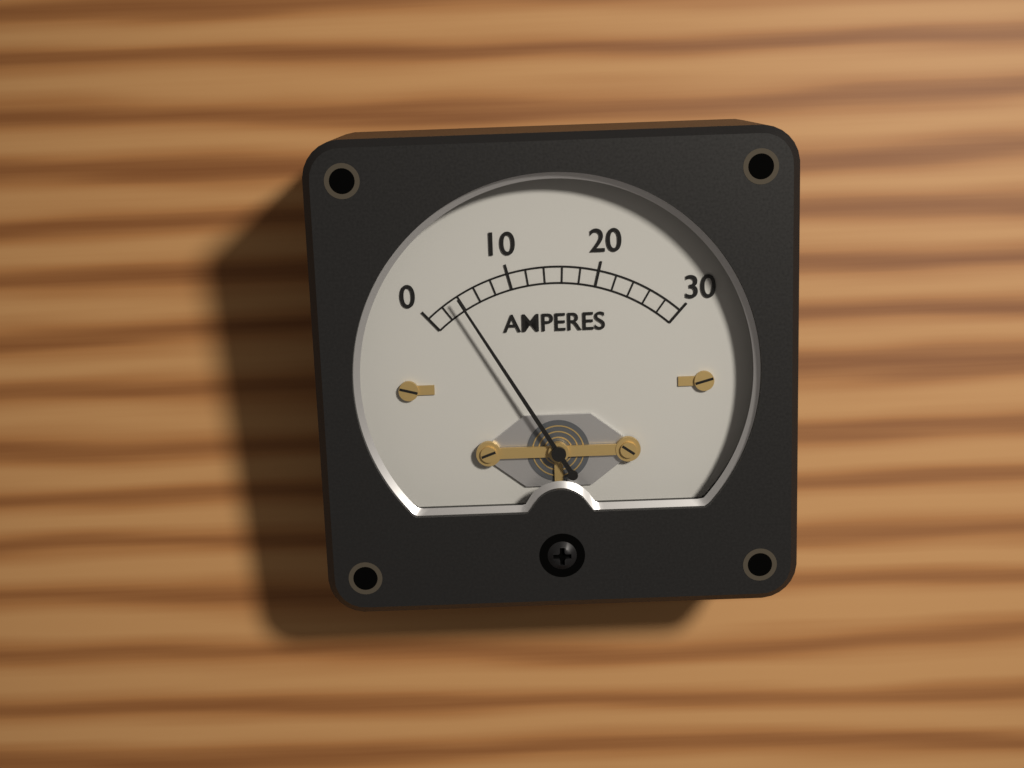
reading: 4 A
